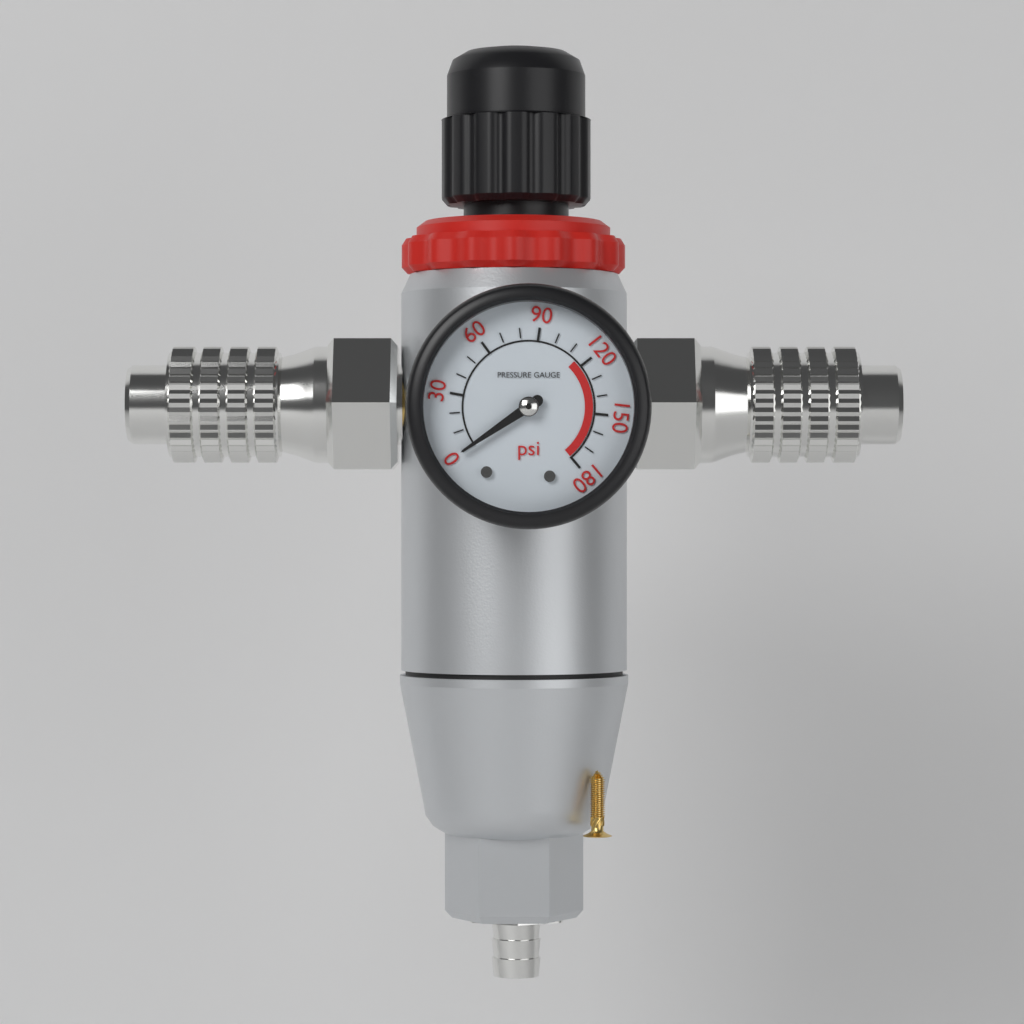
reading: 0 psi
